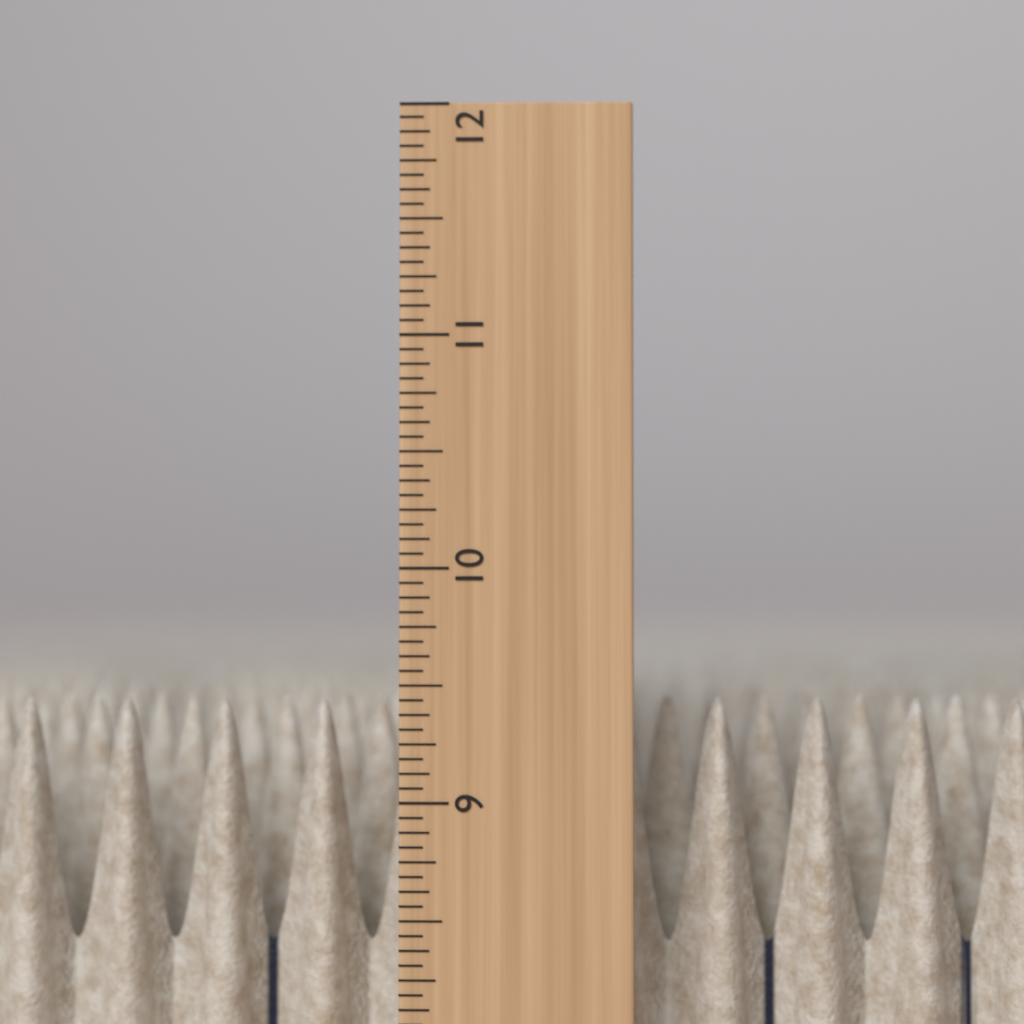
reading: 9.4375 in
